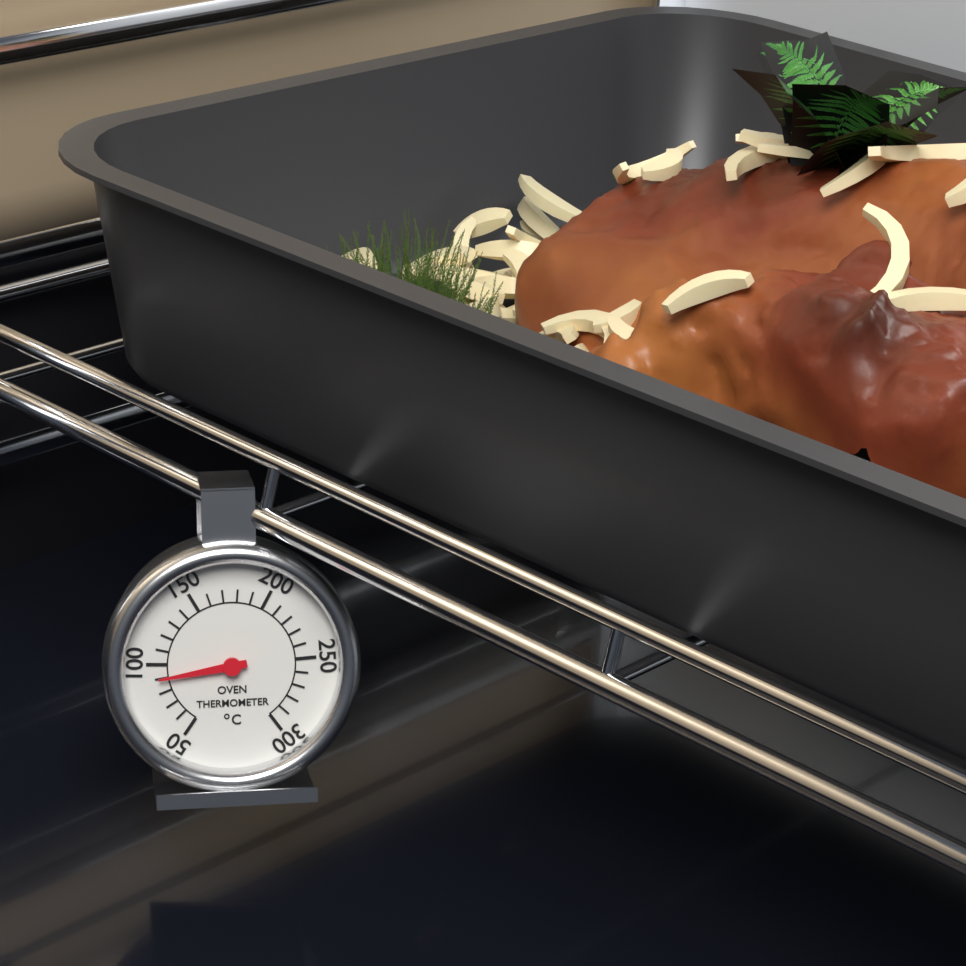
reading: 90 °C
